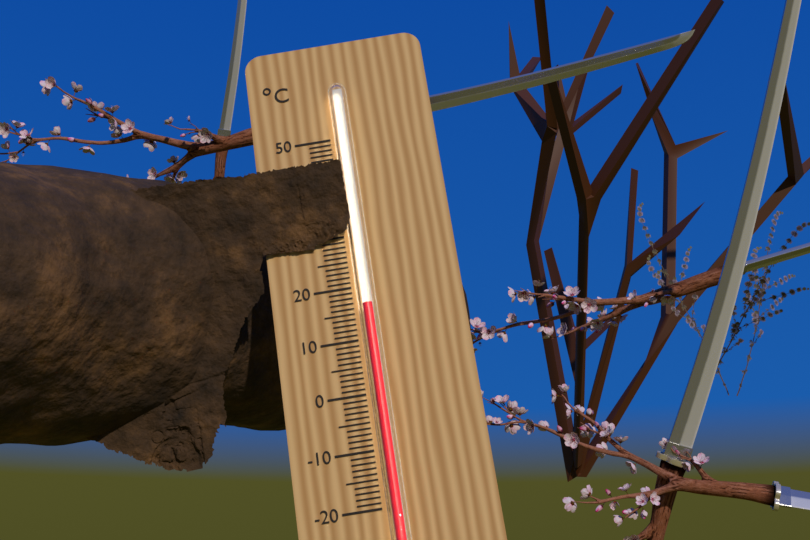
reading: 16 °C
